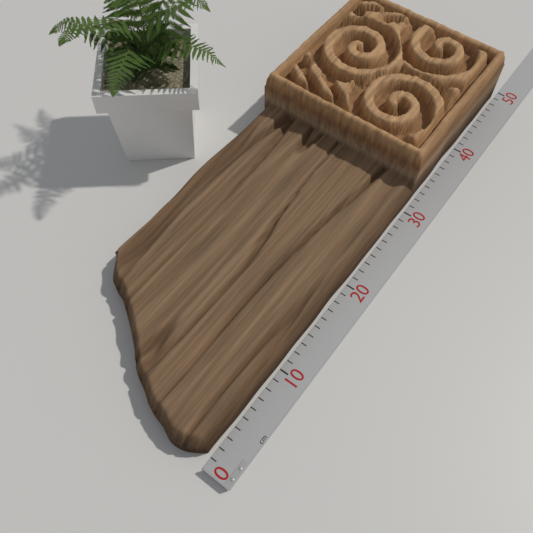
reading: 49 cm
